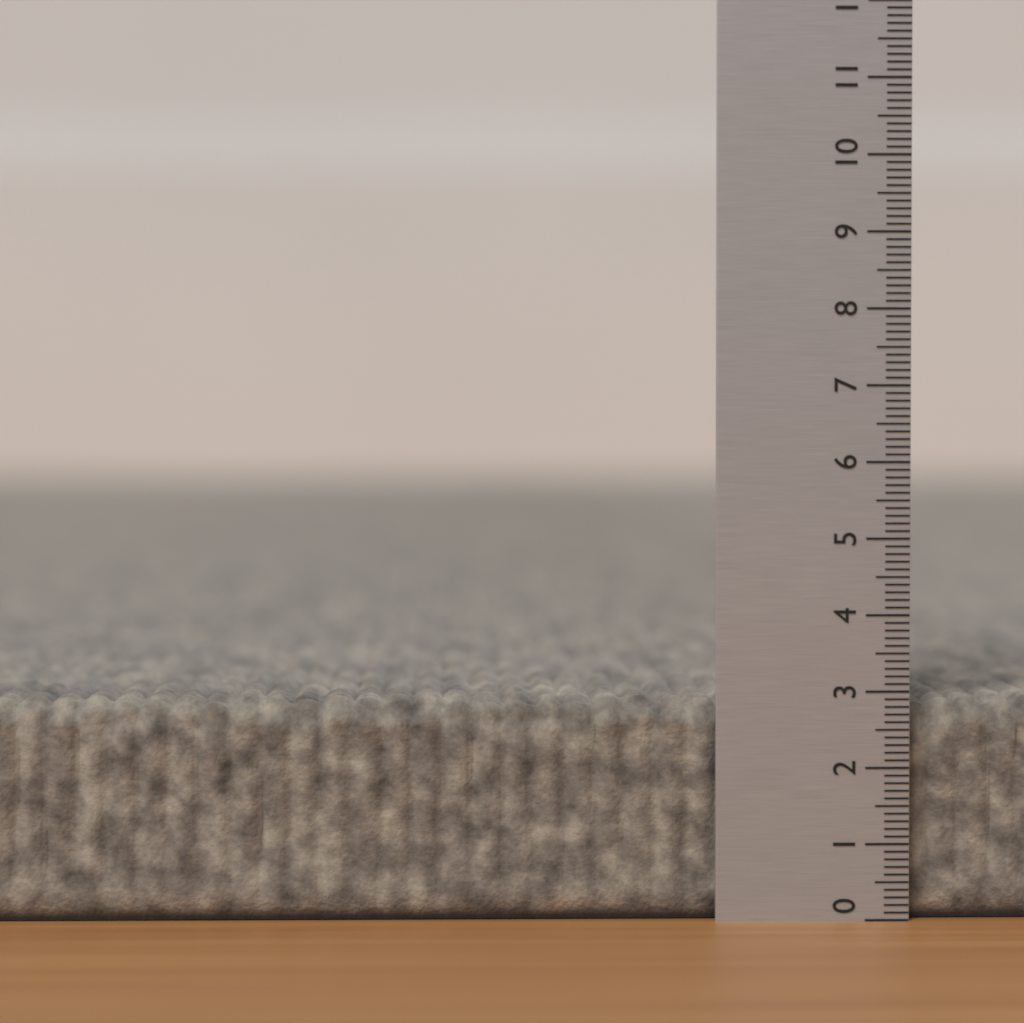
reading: 2.9 (no unit)
